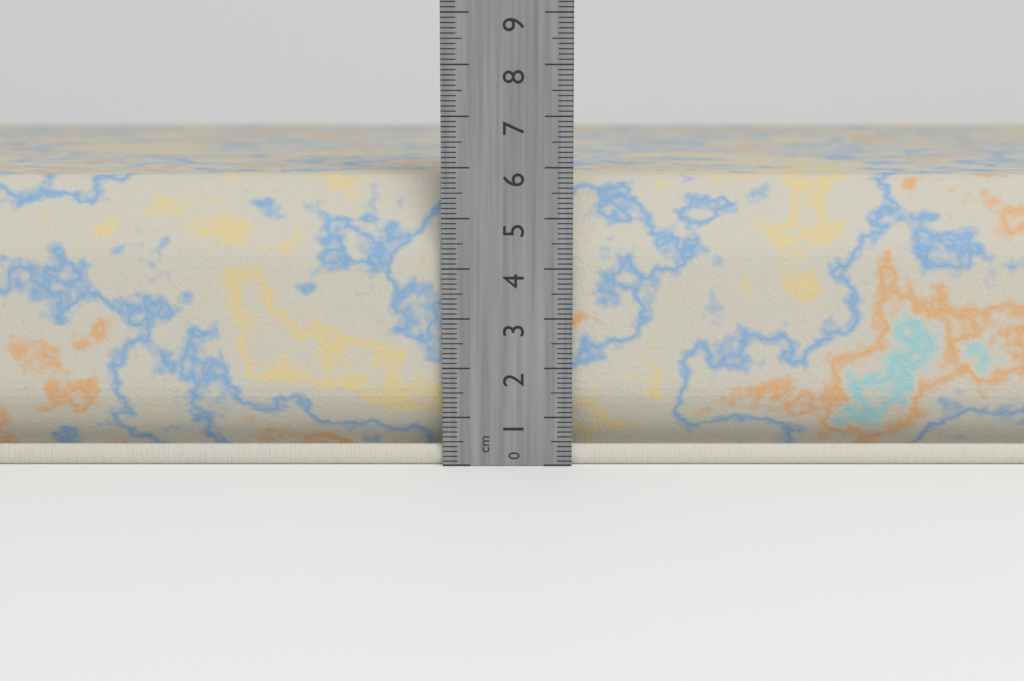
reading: 5.8 cm
